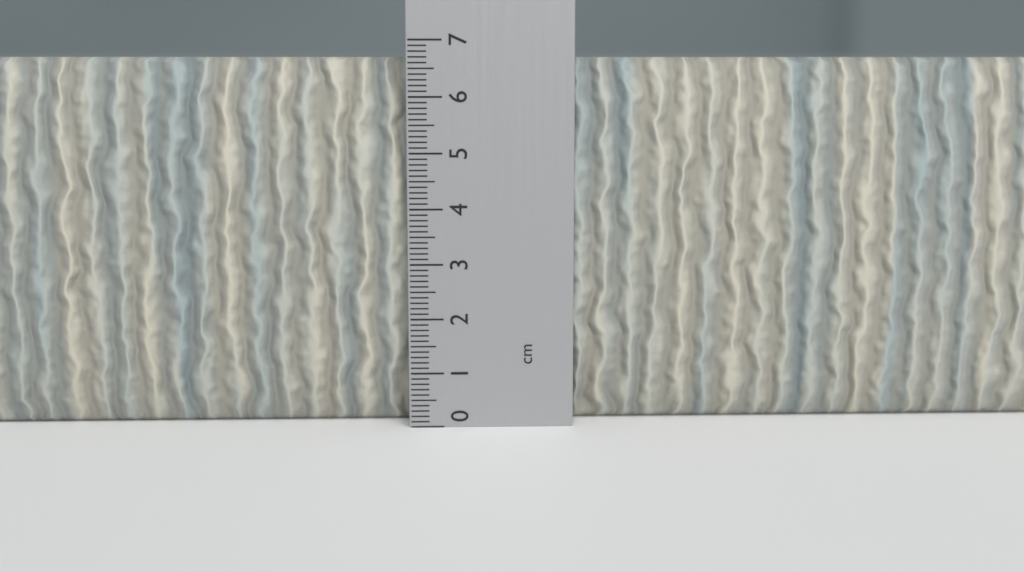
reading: 6.7 cm
